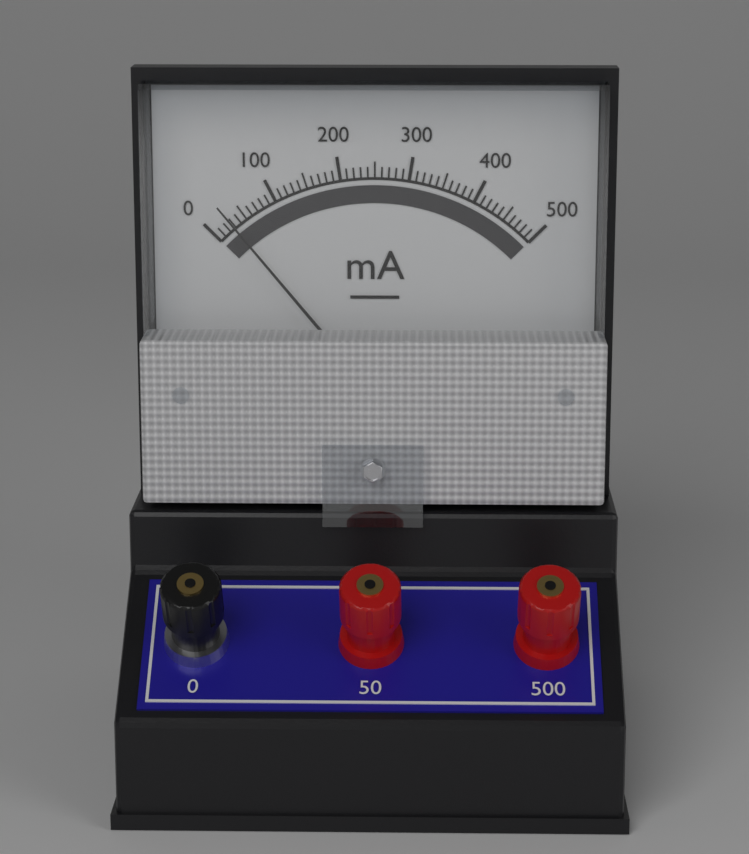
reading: 30 mA
